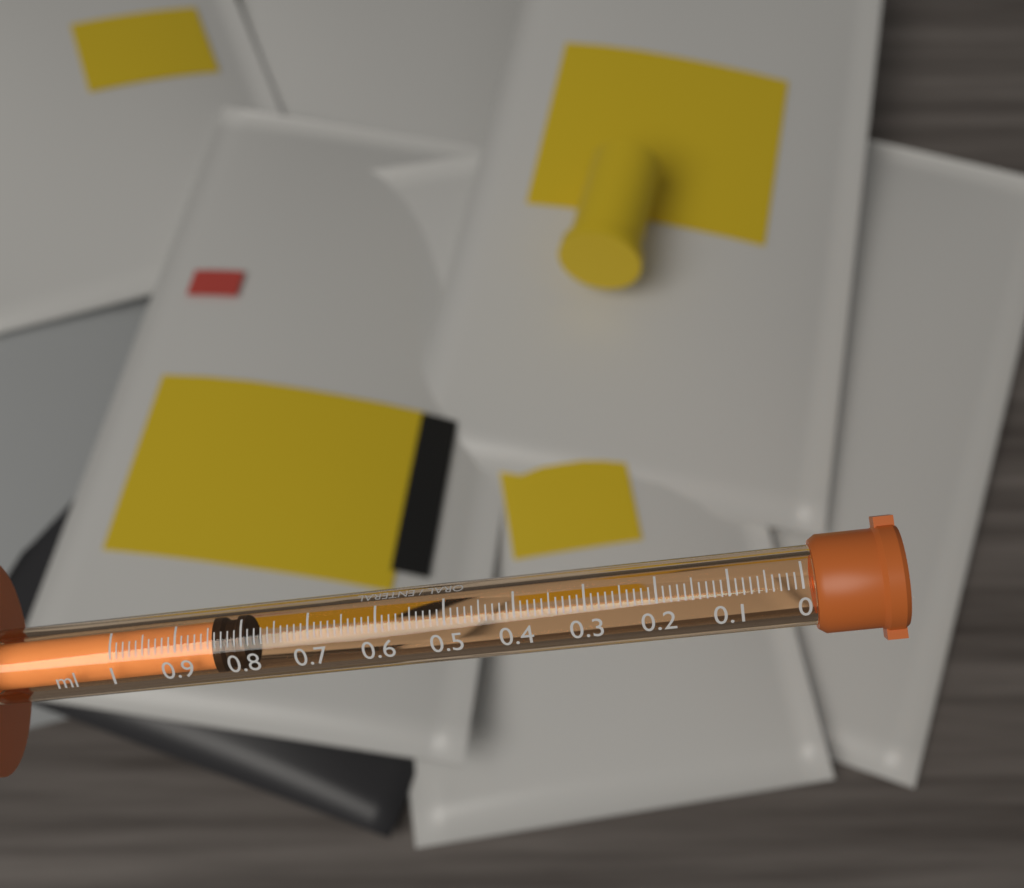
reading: 0.80 ml
